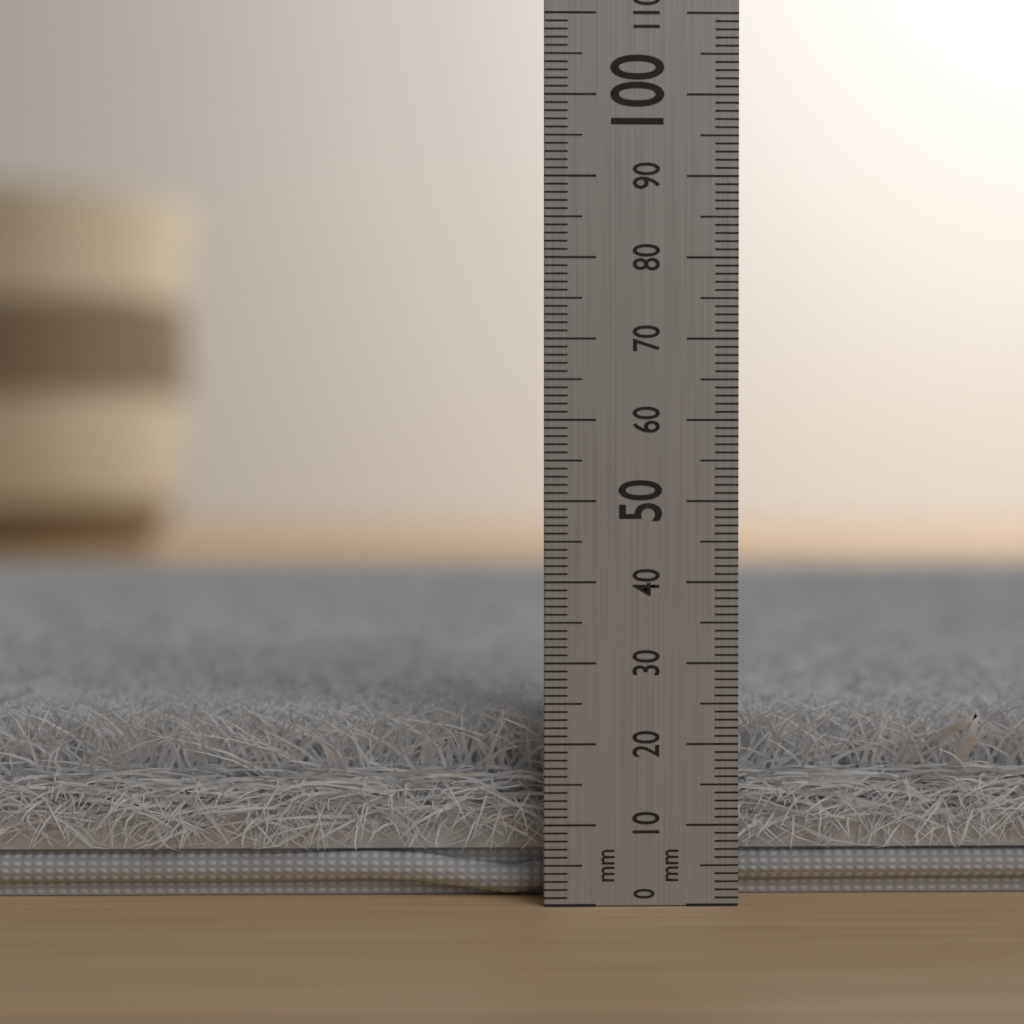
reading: 24 mm
